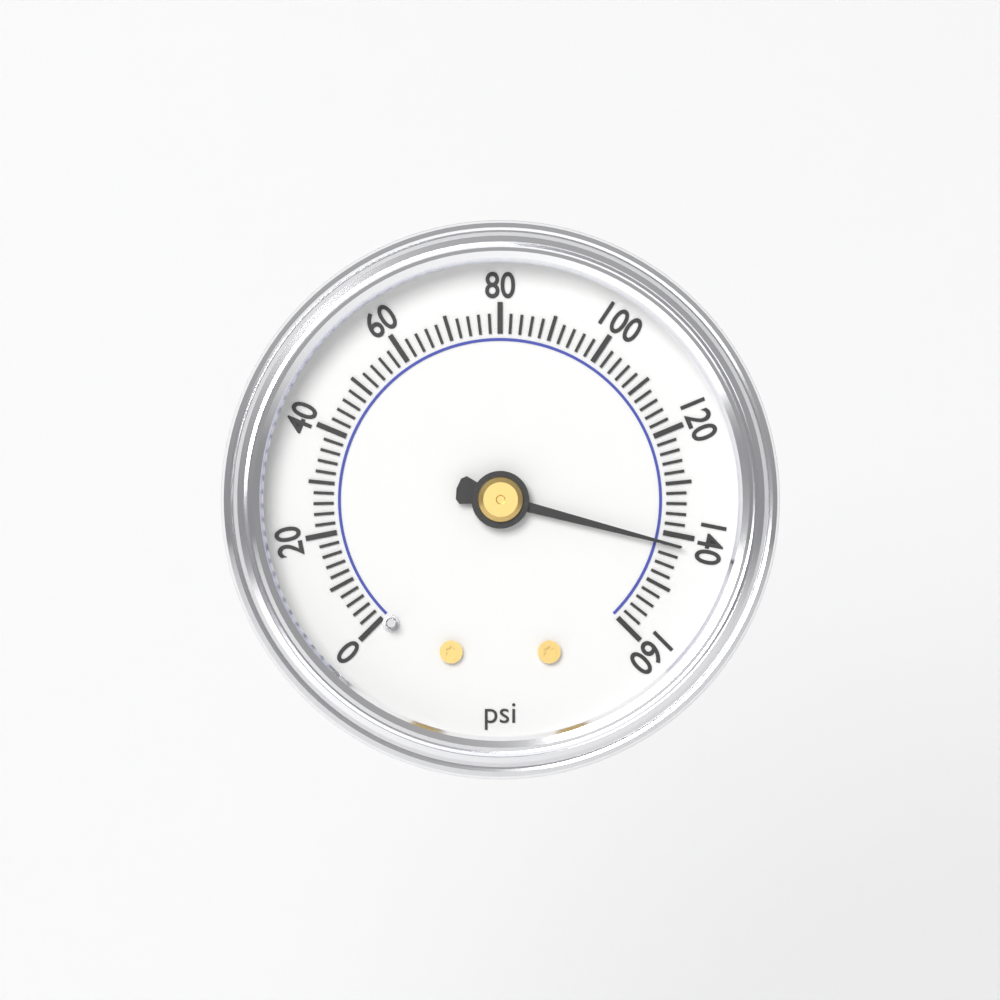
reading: 142 psi
